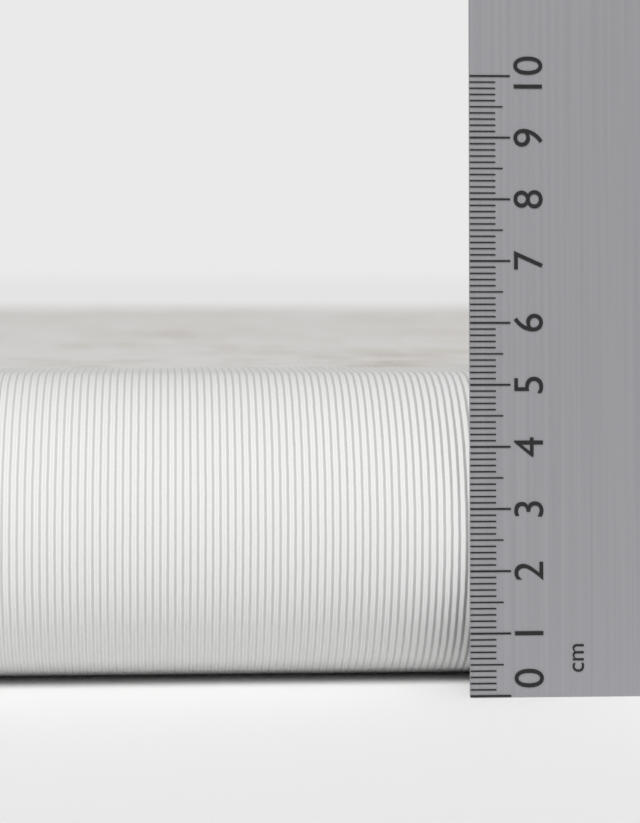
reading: 5.1 cm
